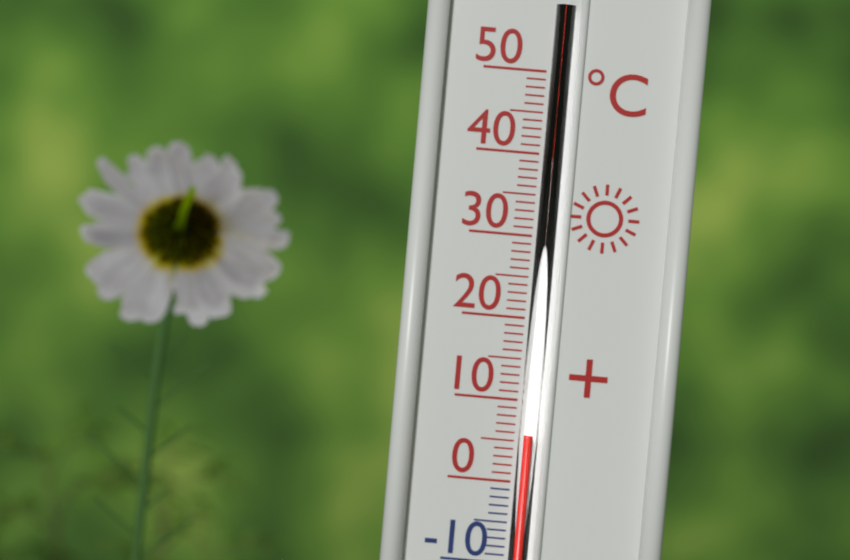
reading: 6 °C
